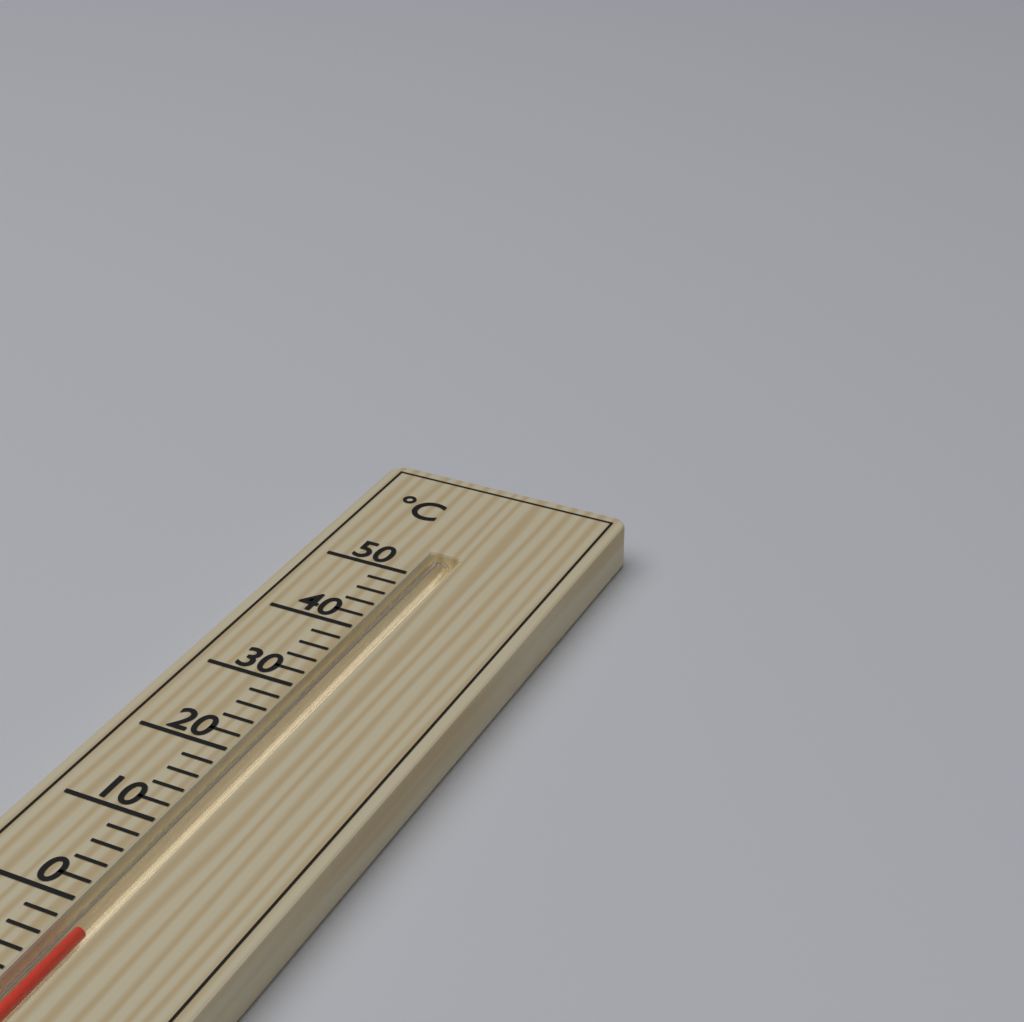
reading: -2 °C
